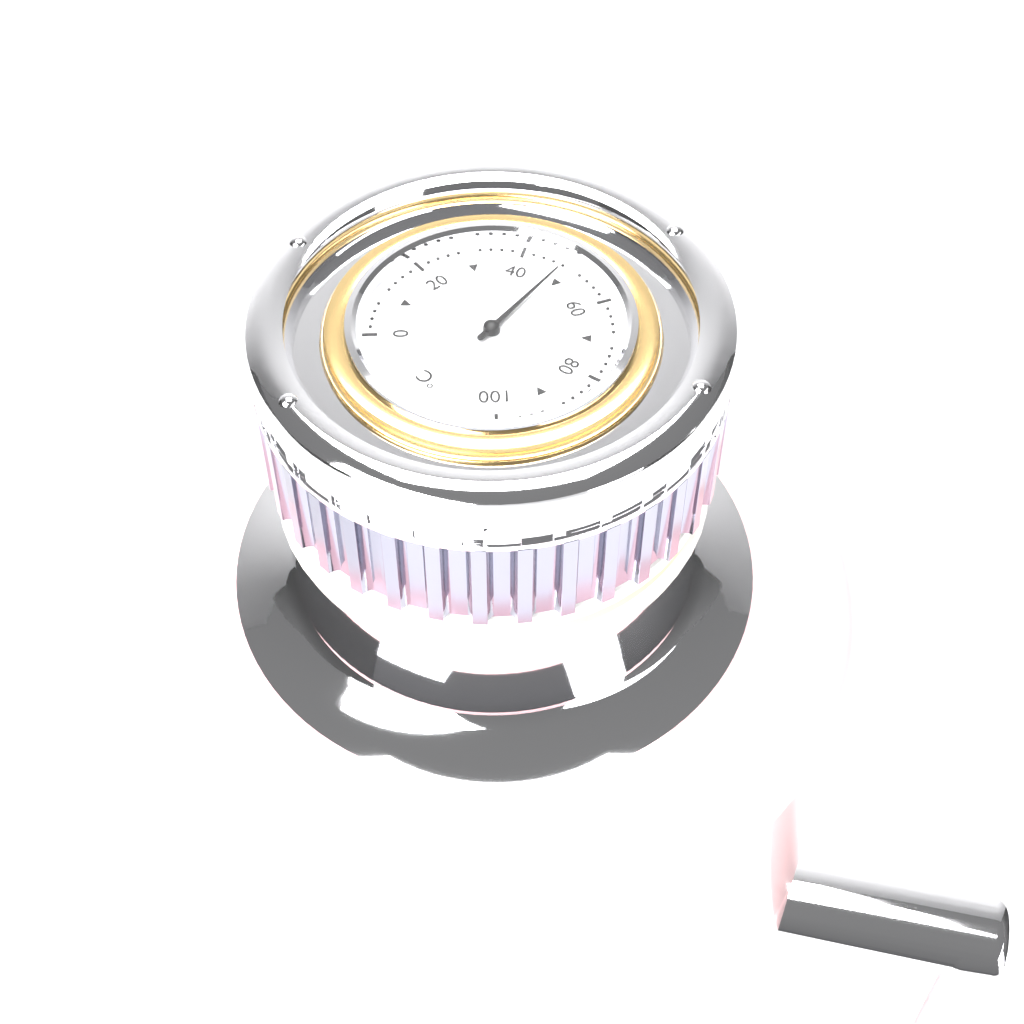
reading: 48 °C
